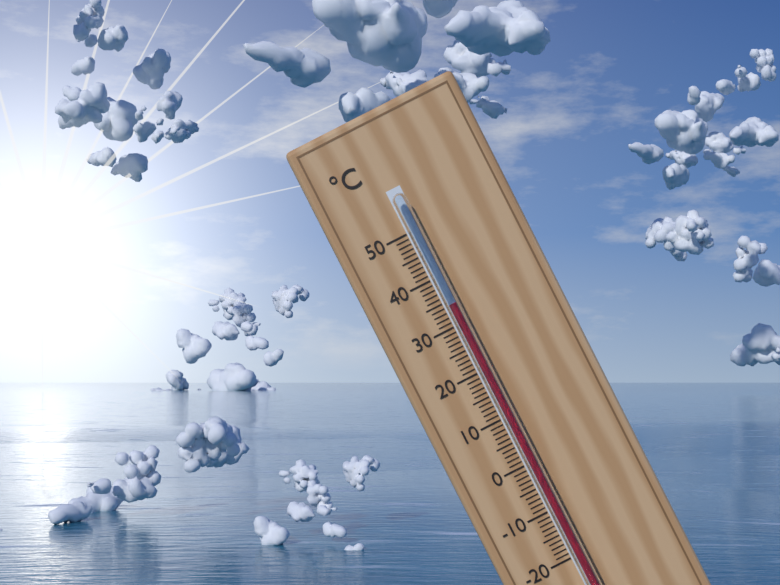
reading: 34 °C
